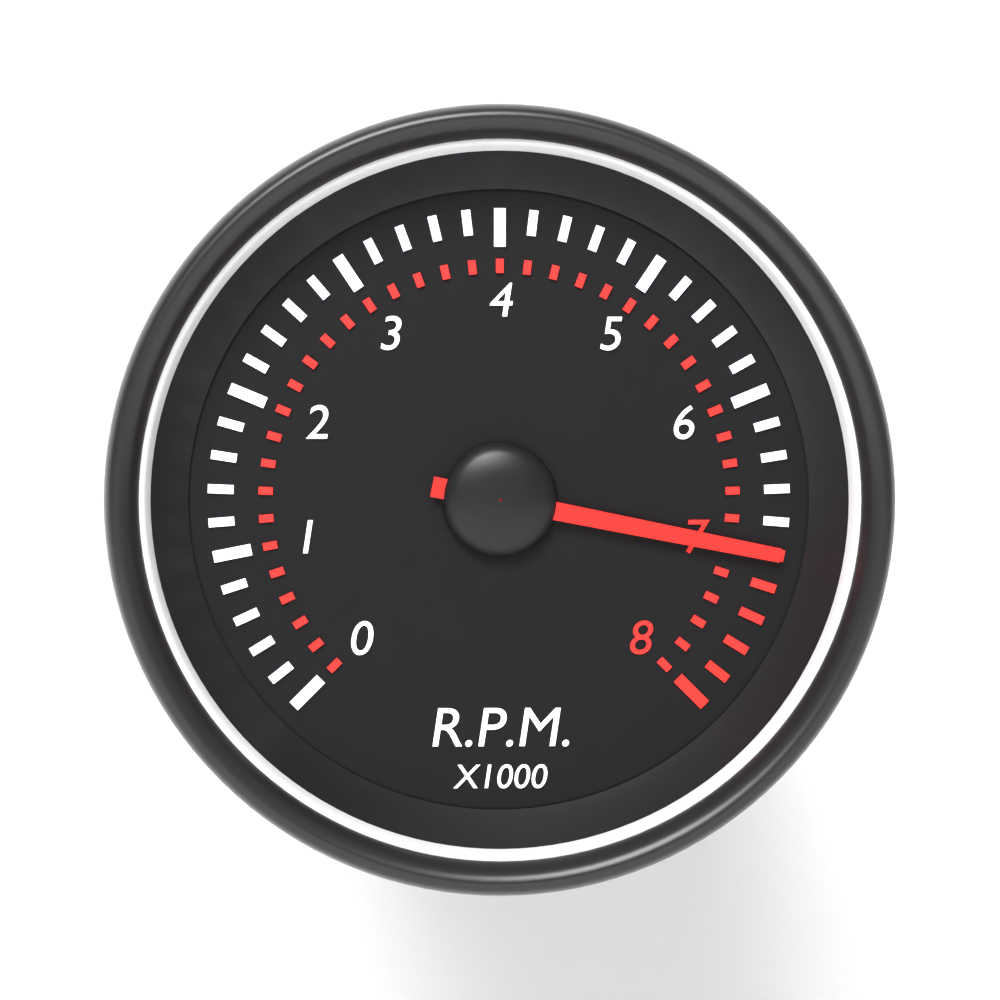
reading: 7.0 x1000 RPM
